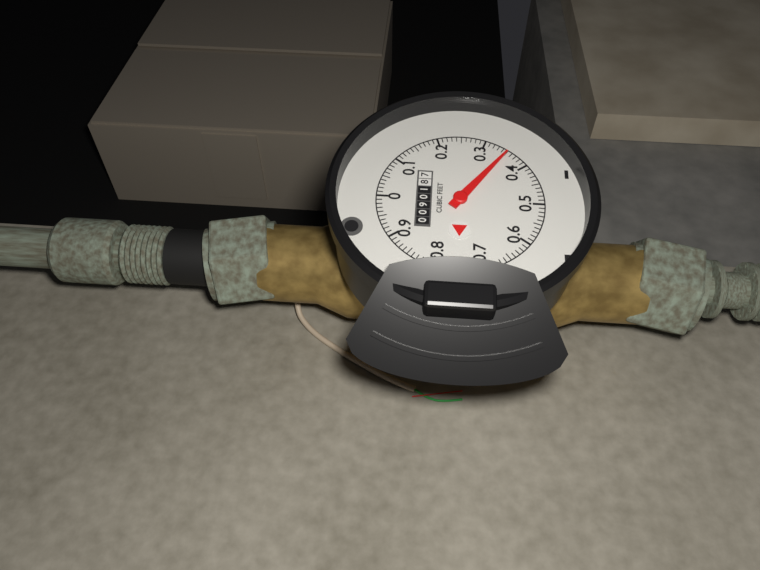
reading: 0.35 cubic feet
